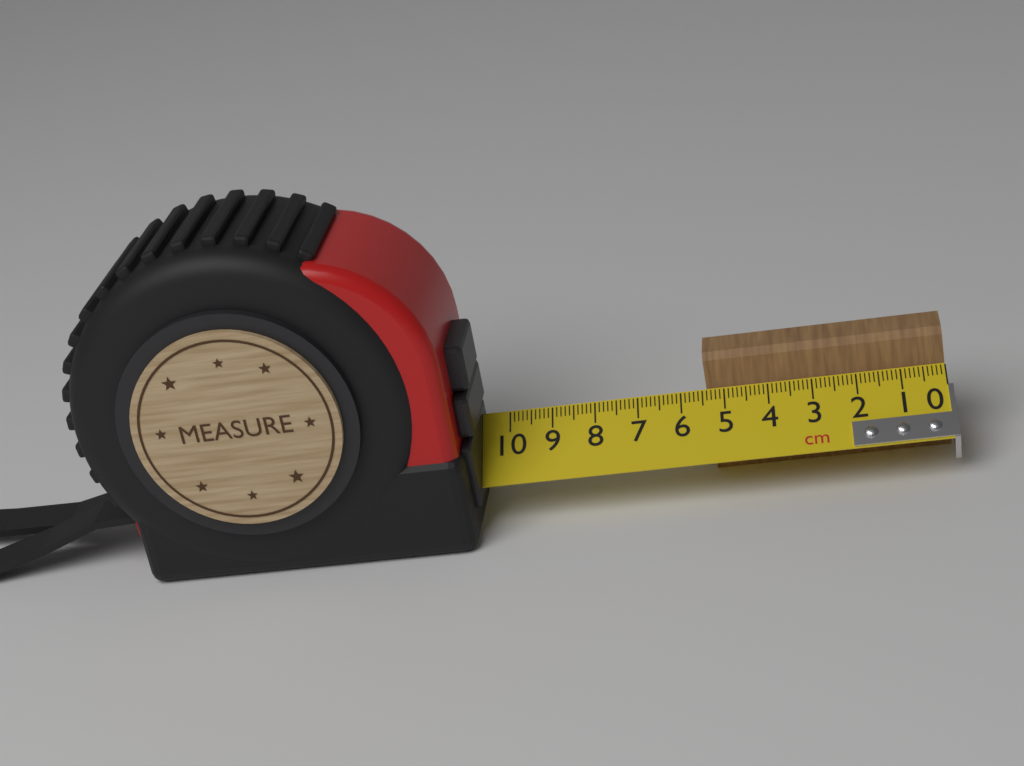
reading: 5.4 cm
